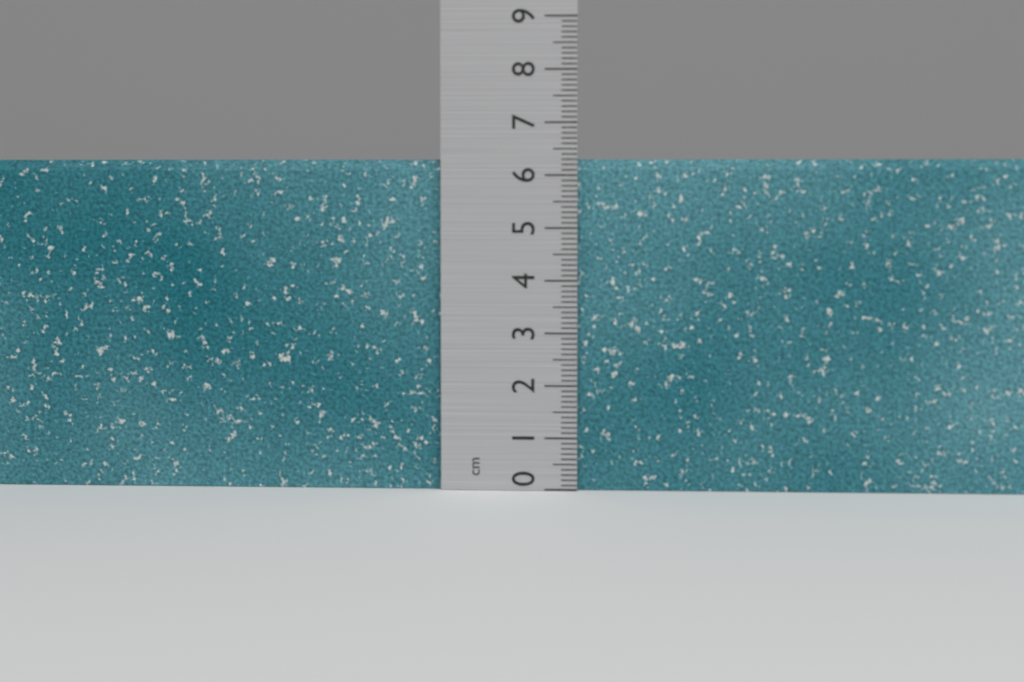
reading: 6.3 cm
